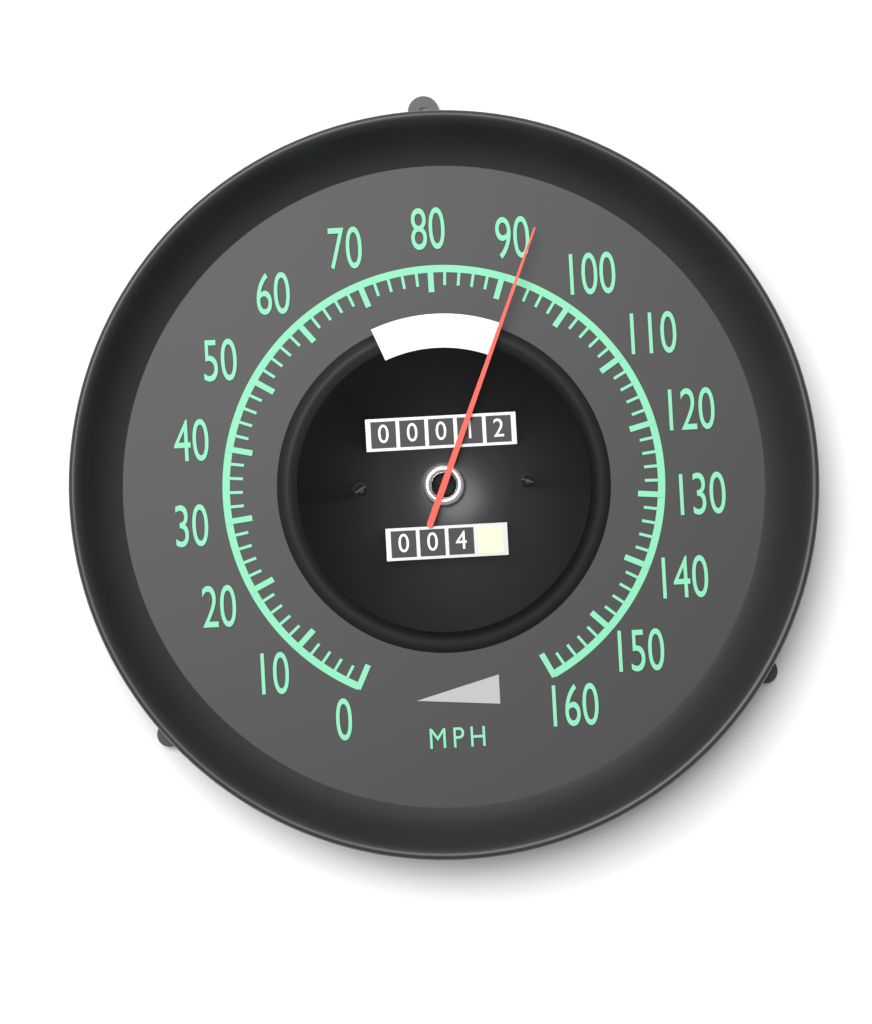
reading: 92 mph
